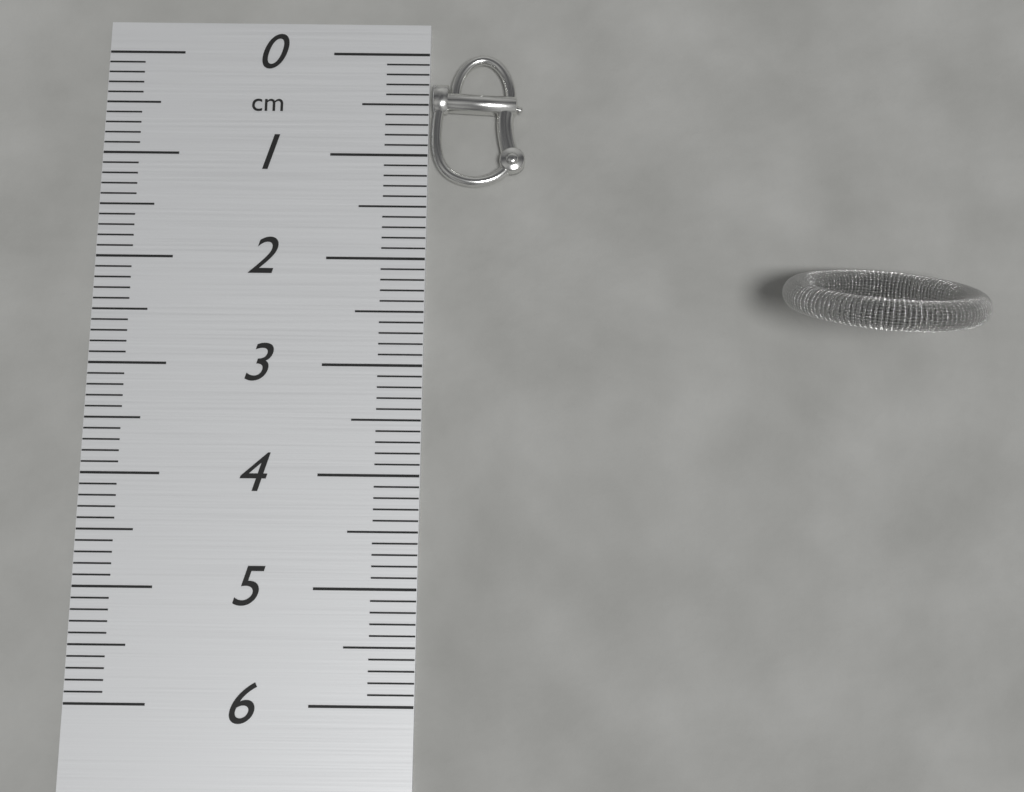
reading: 1.3 cm
